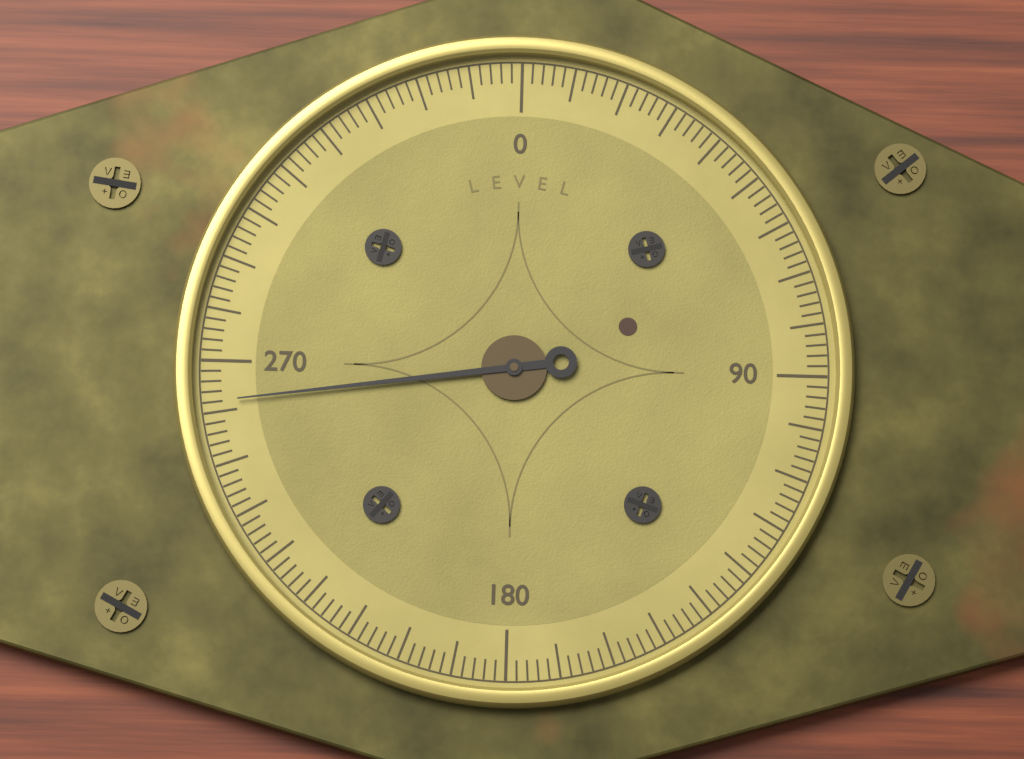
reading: 262 (no unit)
